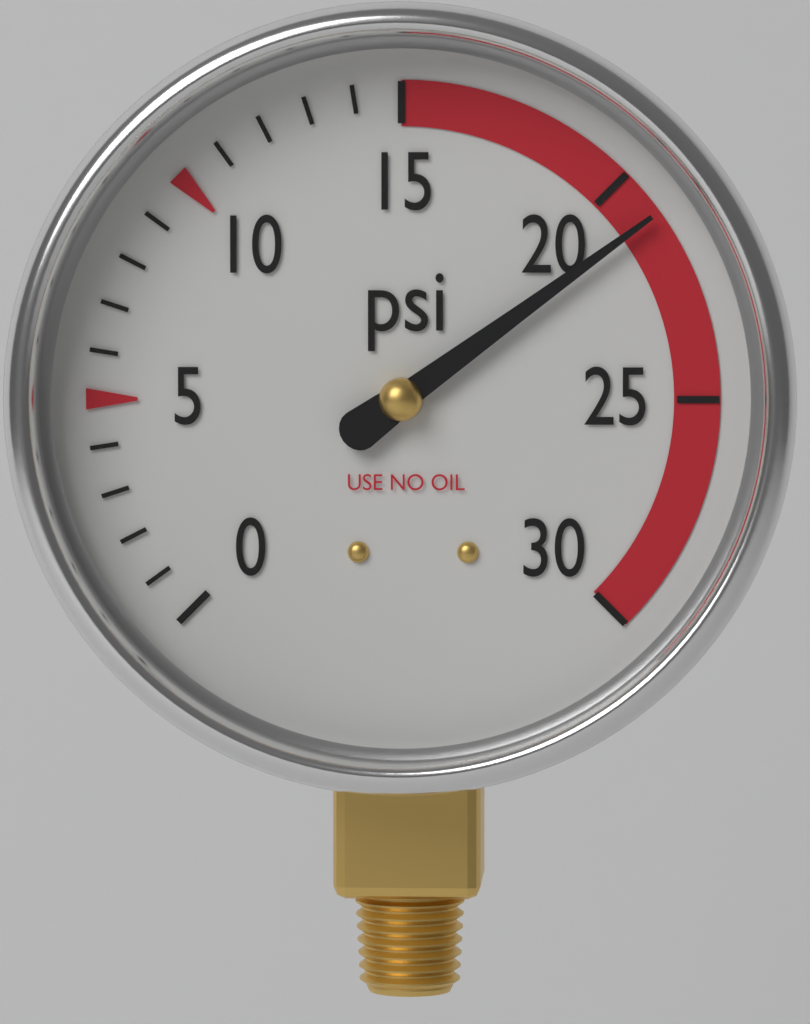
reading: 21 psi
